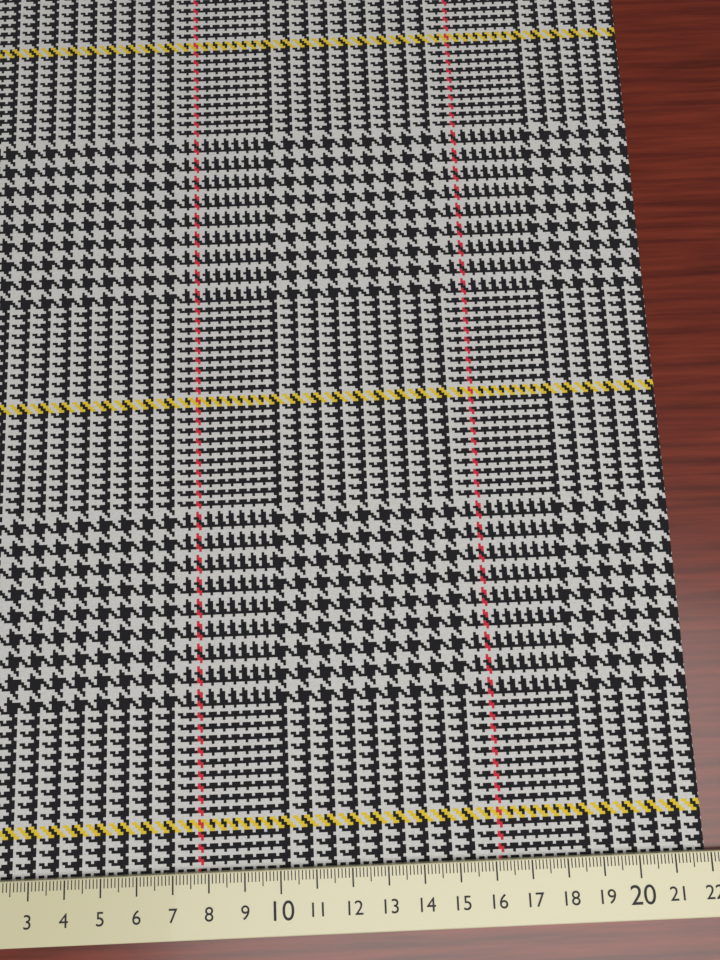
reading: 21.9 cm
